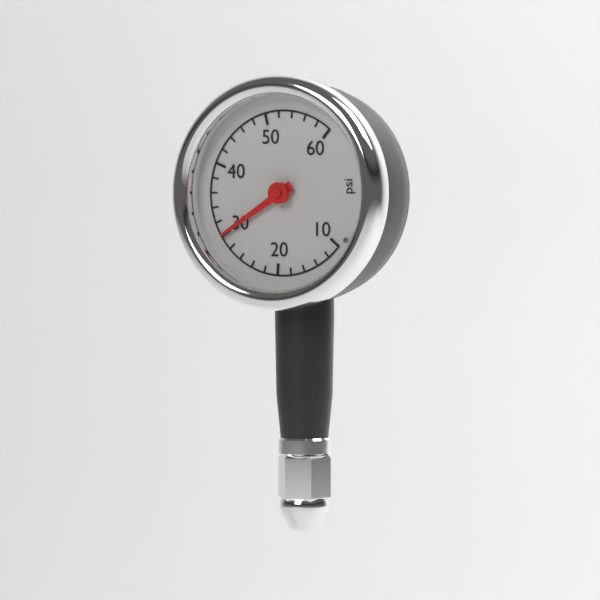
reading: 30 psi
